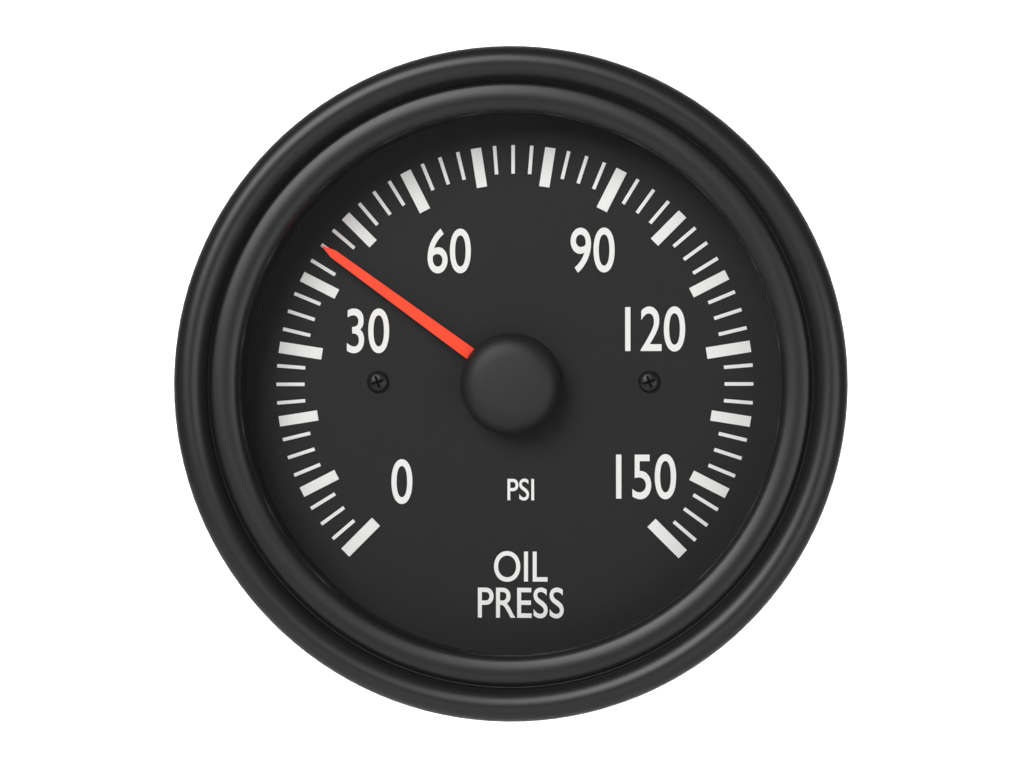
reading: 45.0 psi
